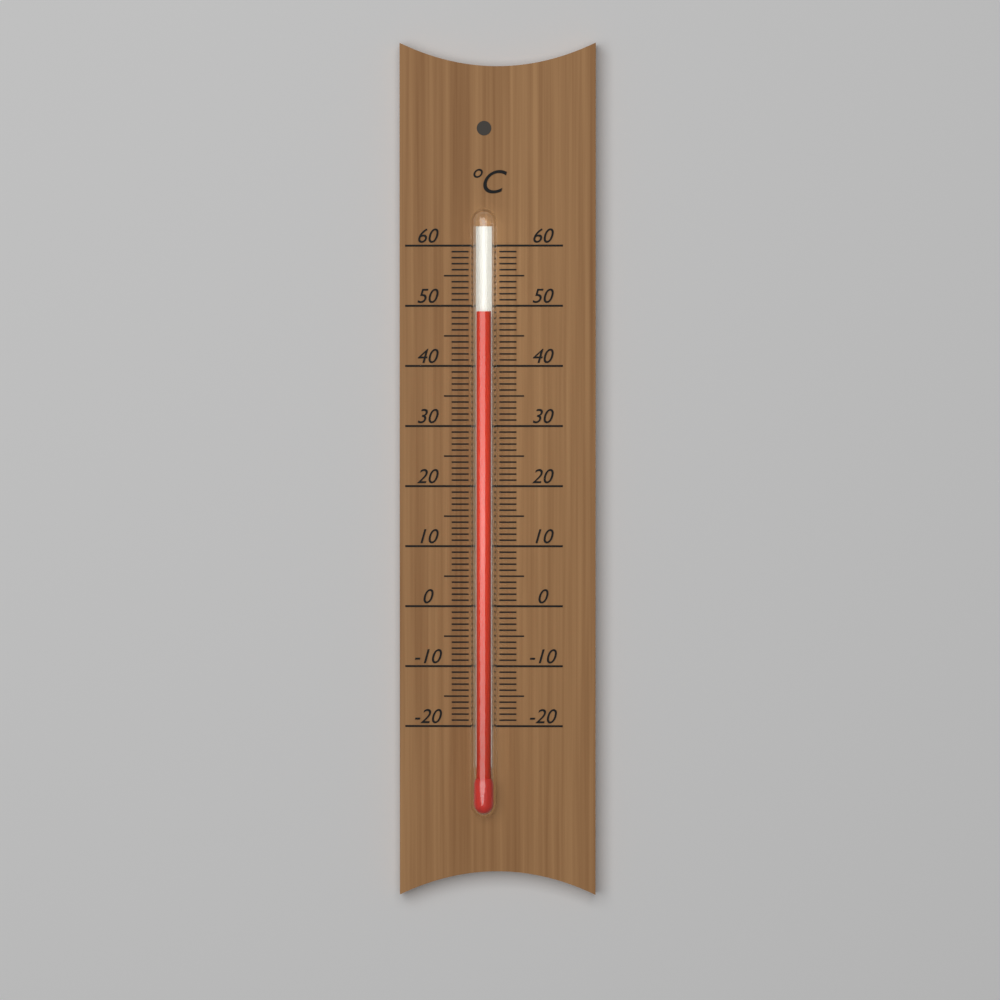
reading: 49 °C
